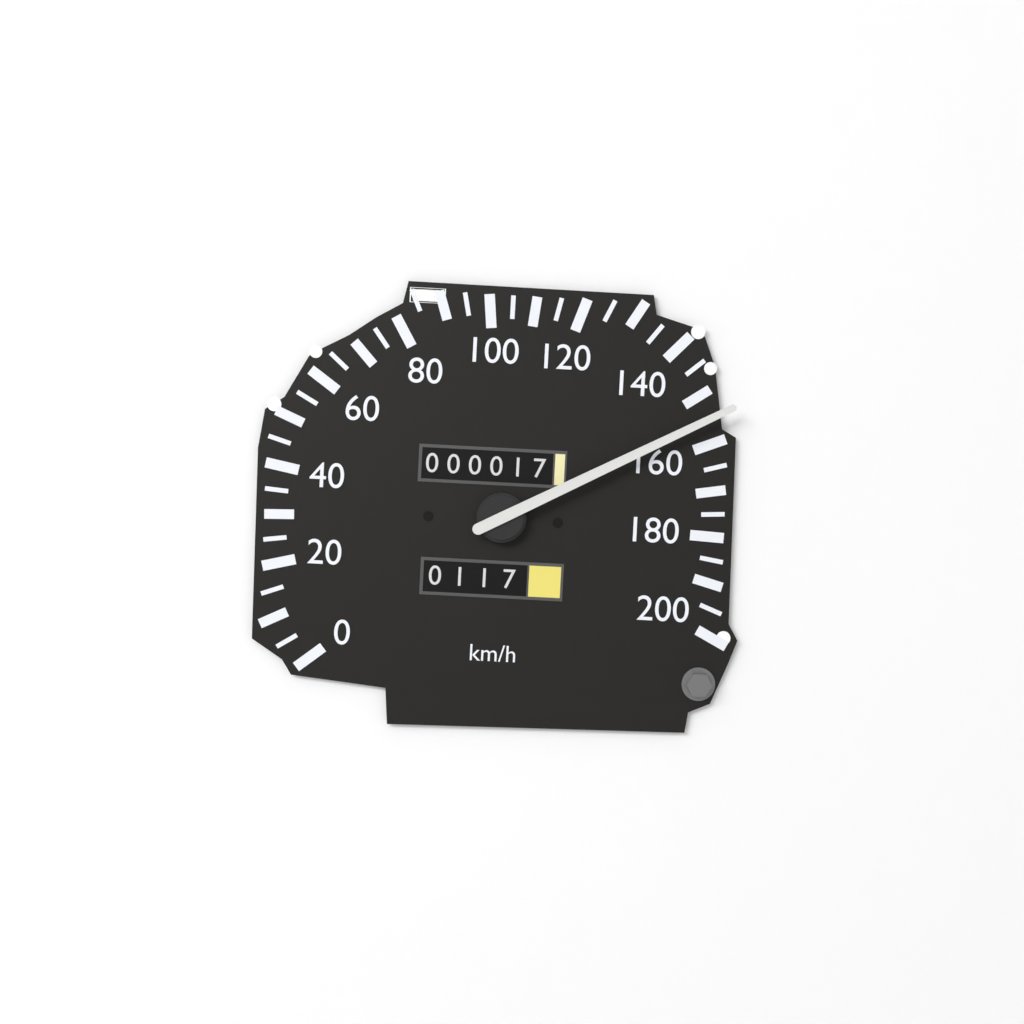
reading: 155 km/h
